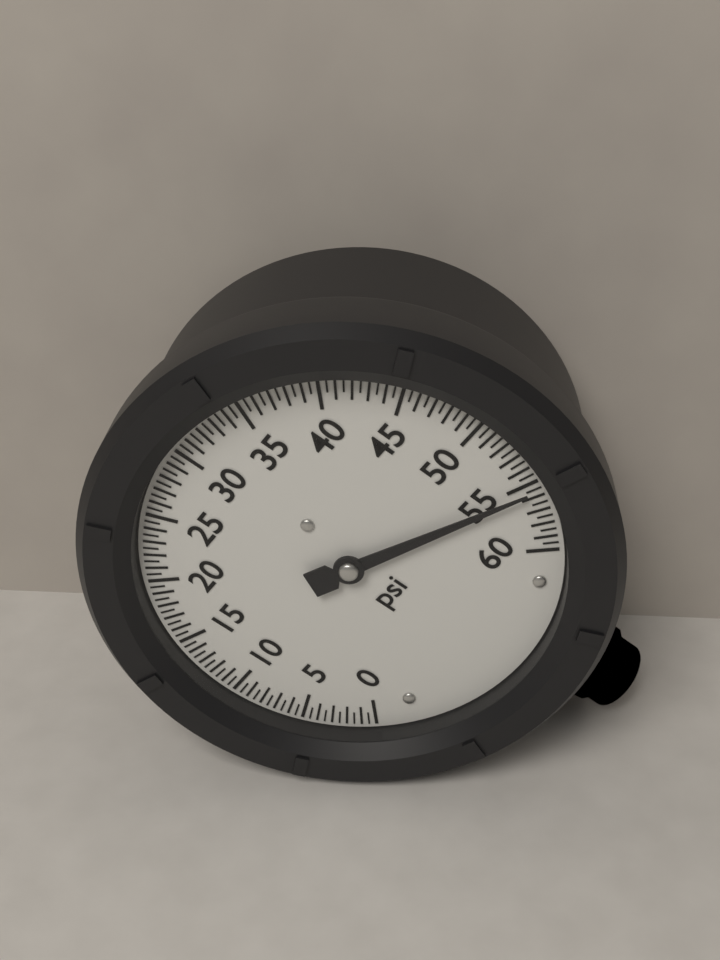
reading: 55.5 psi
